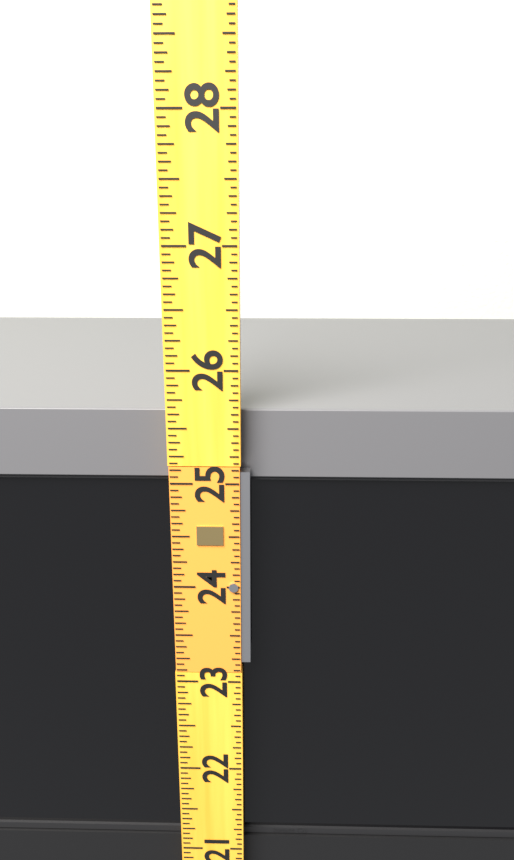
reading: 25.6250 (no unit)
